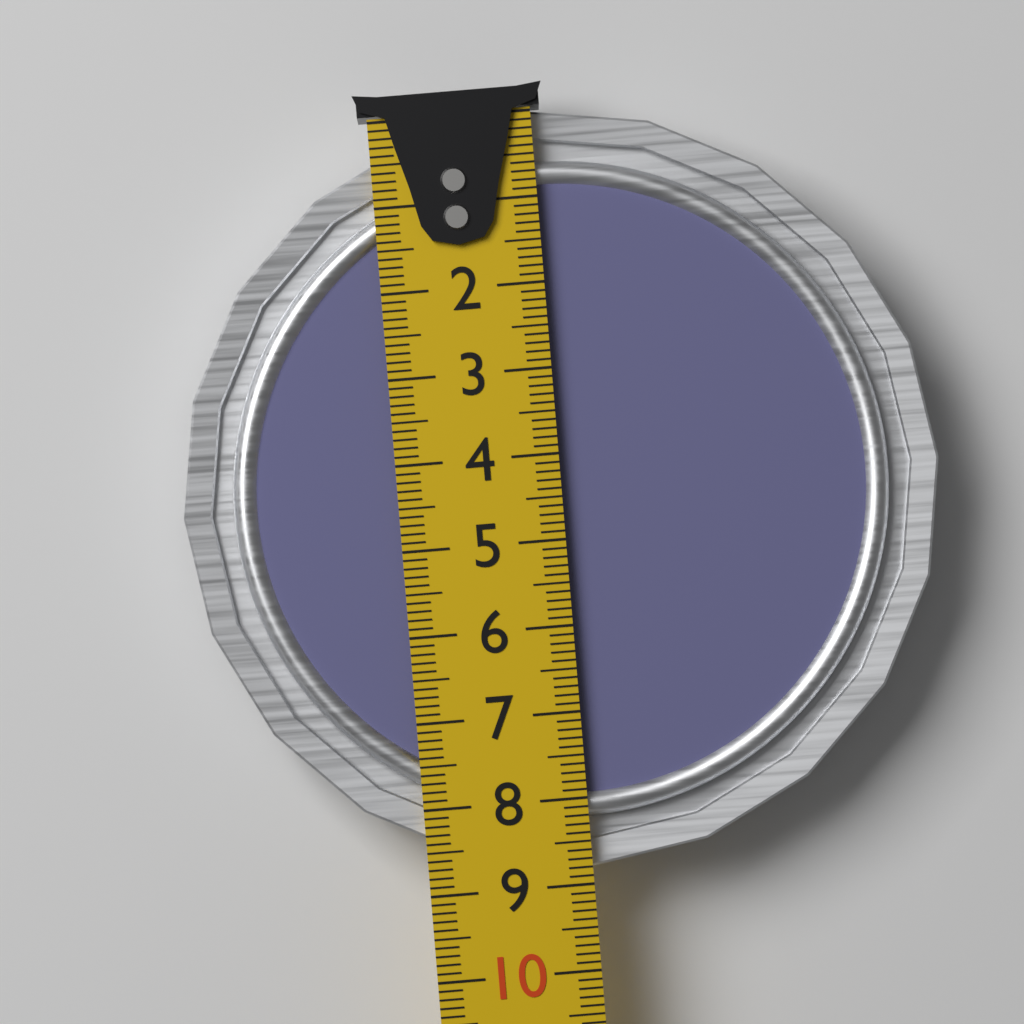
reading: 8.8 cm
